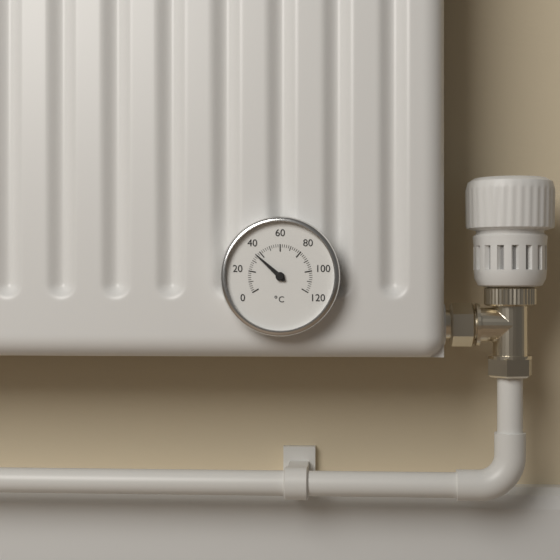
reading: 36 °C
